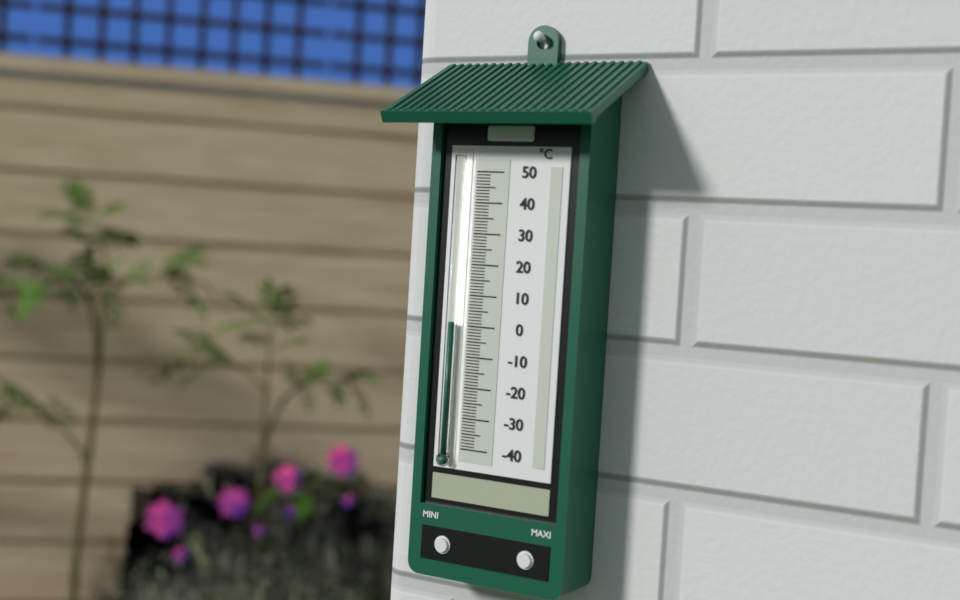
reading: 1 °C
